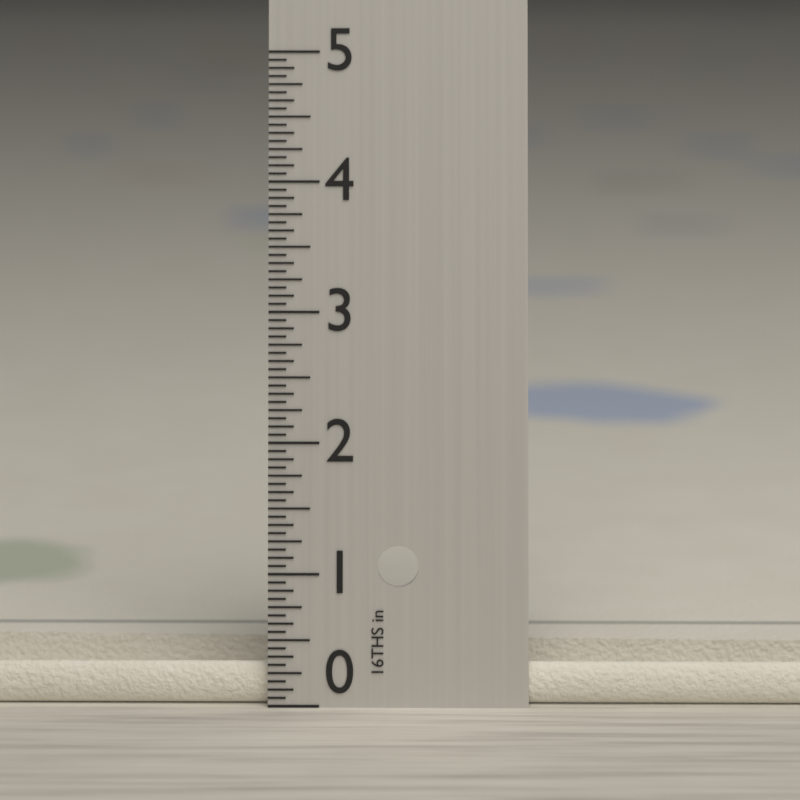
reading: 0.3125 in
